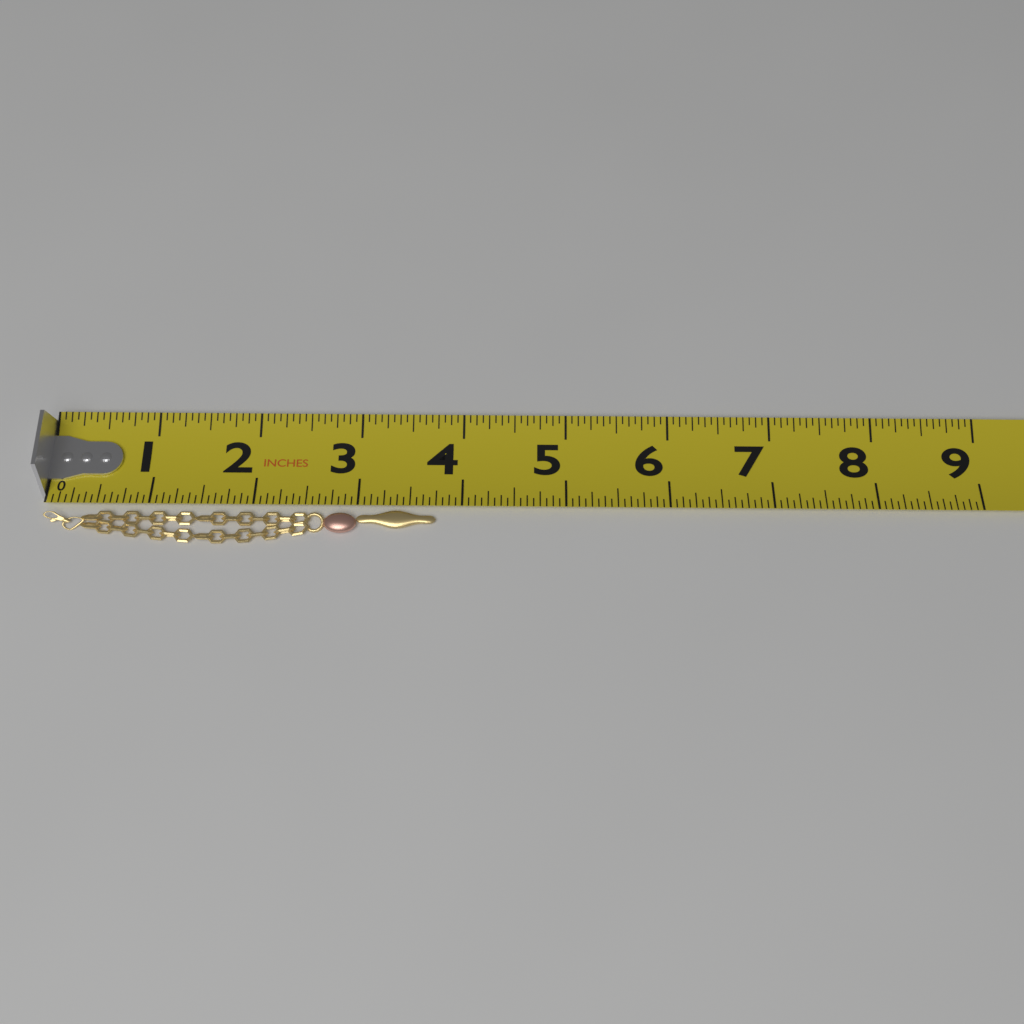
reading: 3.7500 in
